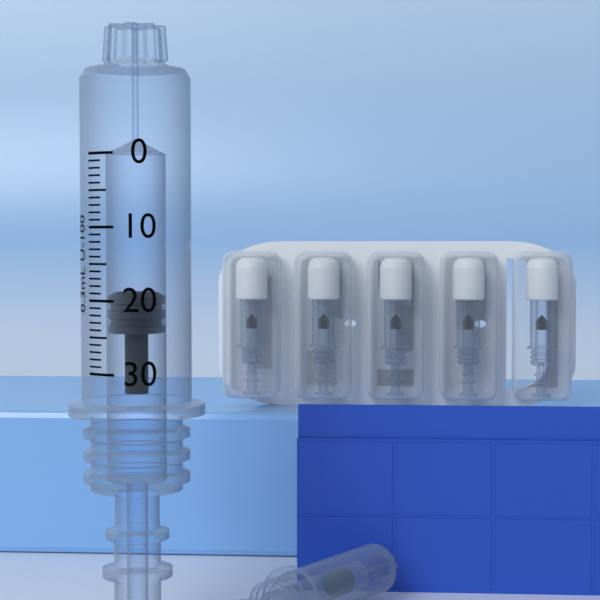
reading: 19 units
